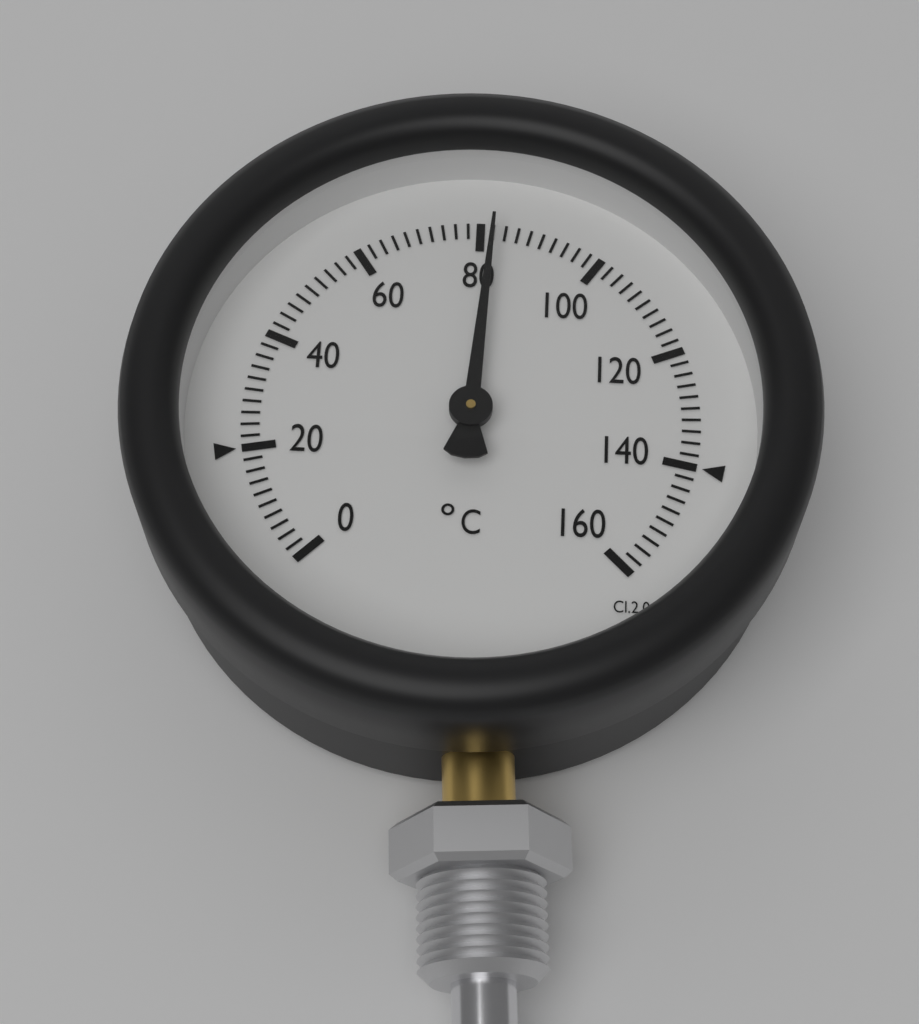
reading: 82 °C
